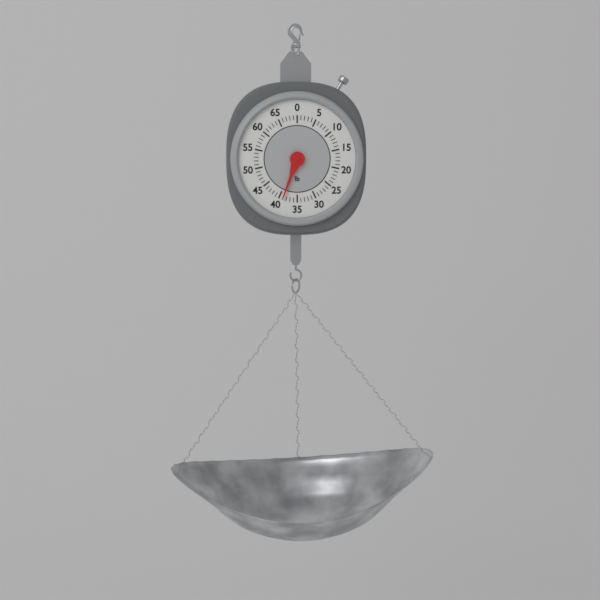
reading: 39 lb
